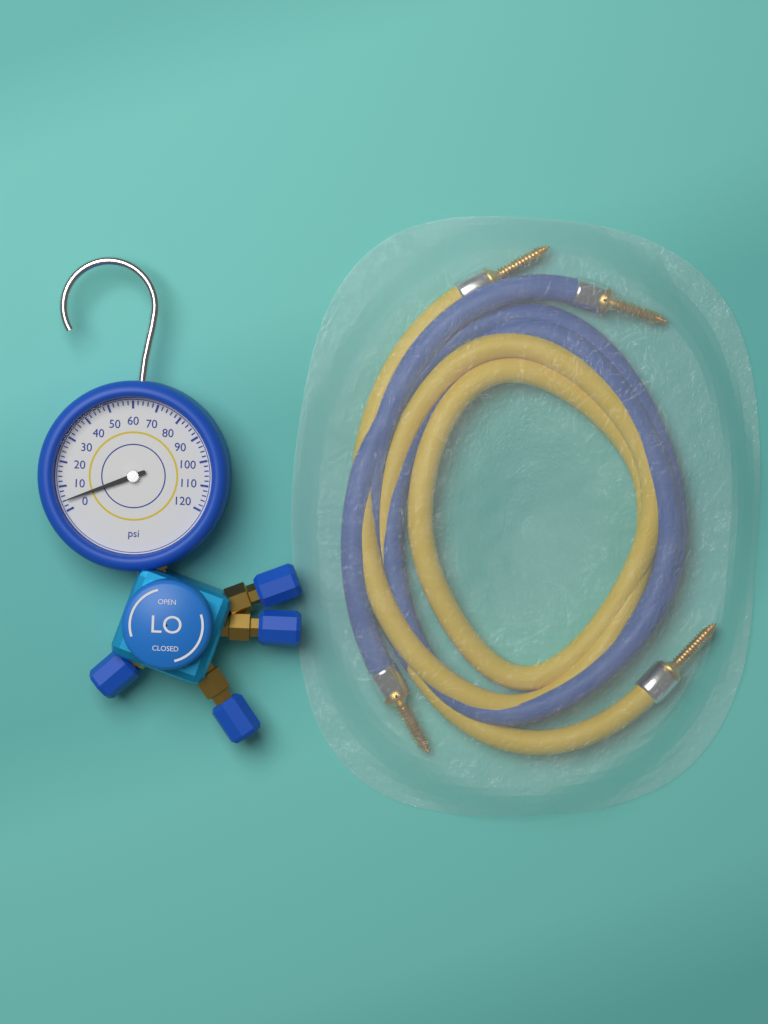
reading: 4 psi
